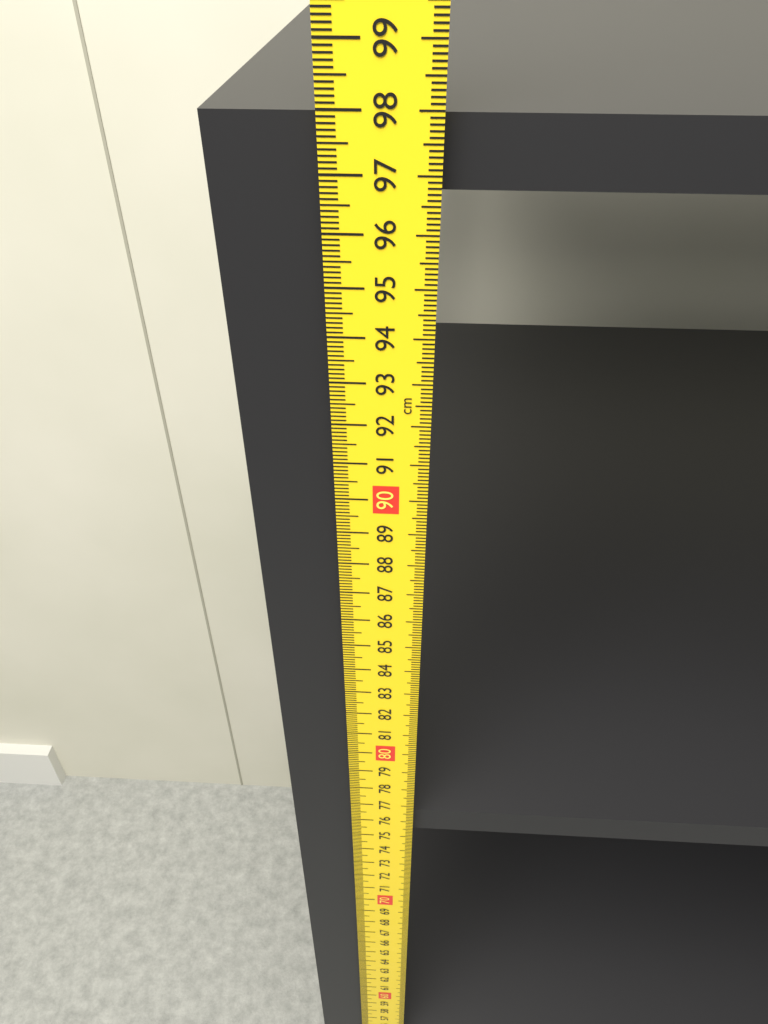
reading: 97.9 cm
